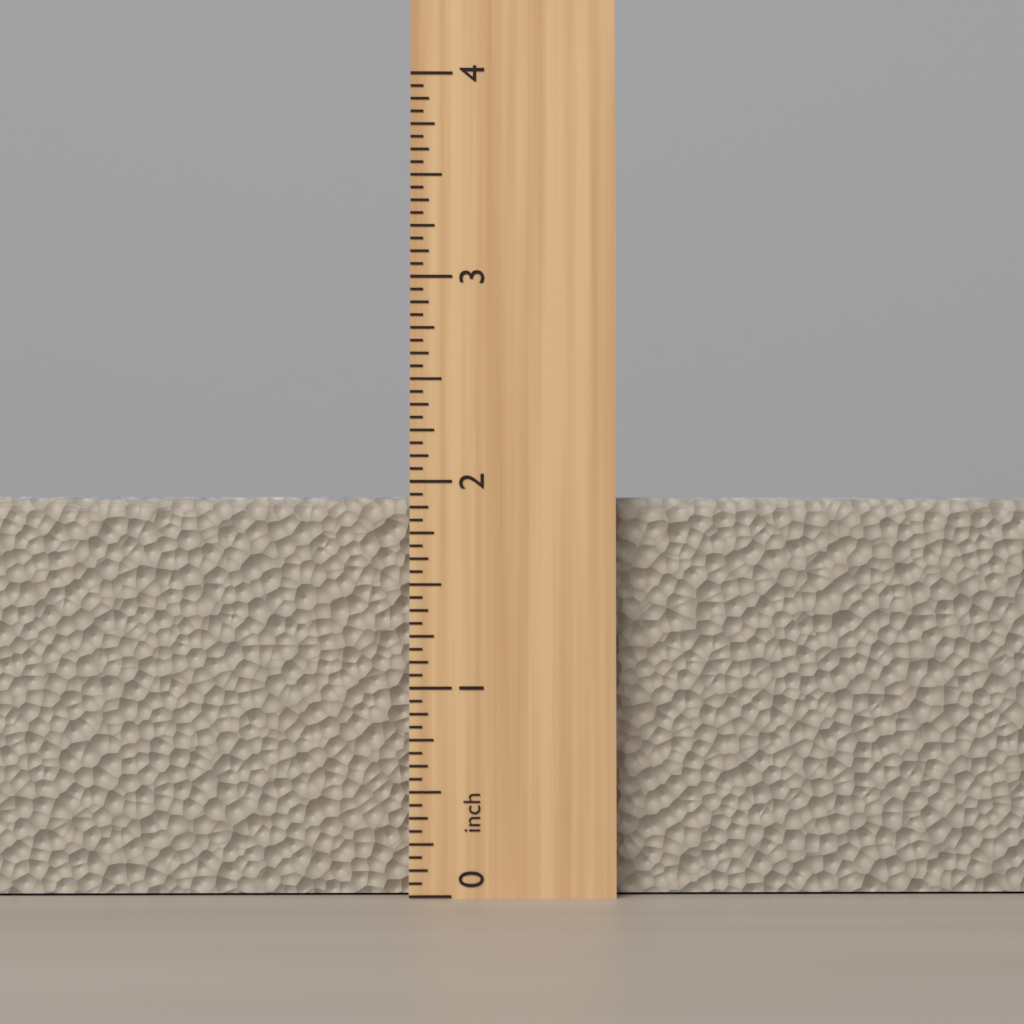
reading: 1.9375 inch
